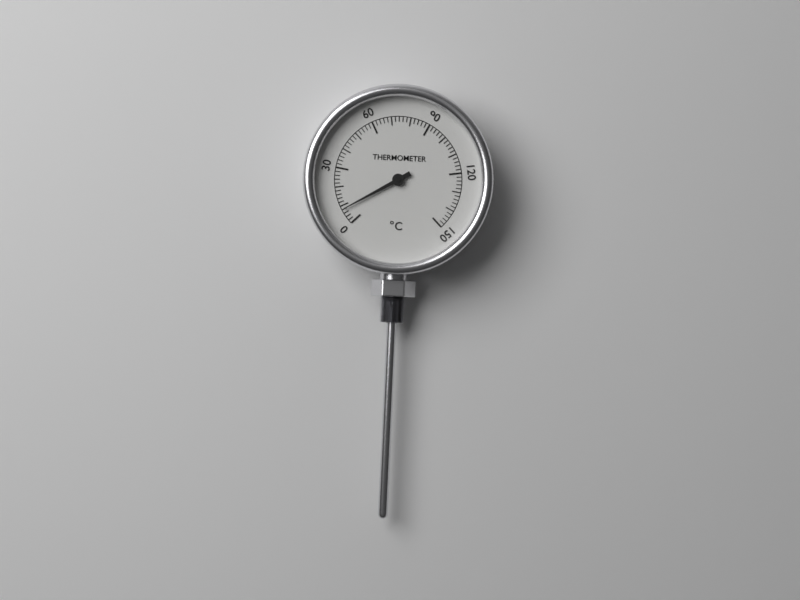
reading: 8 °C
